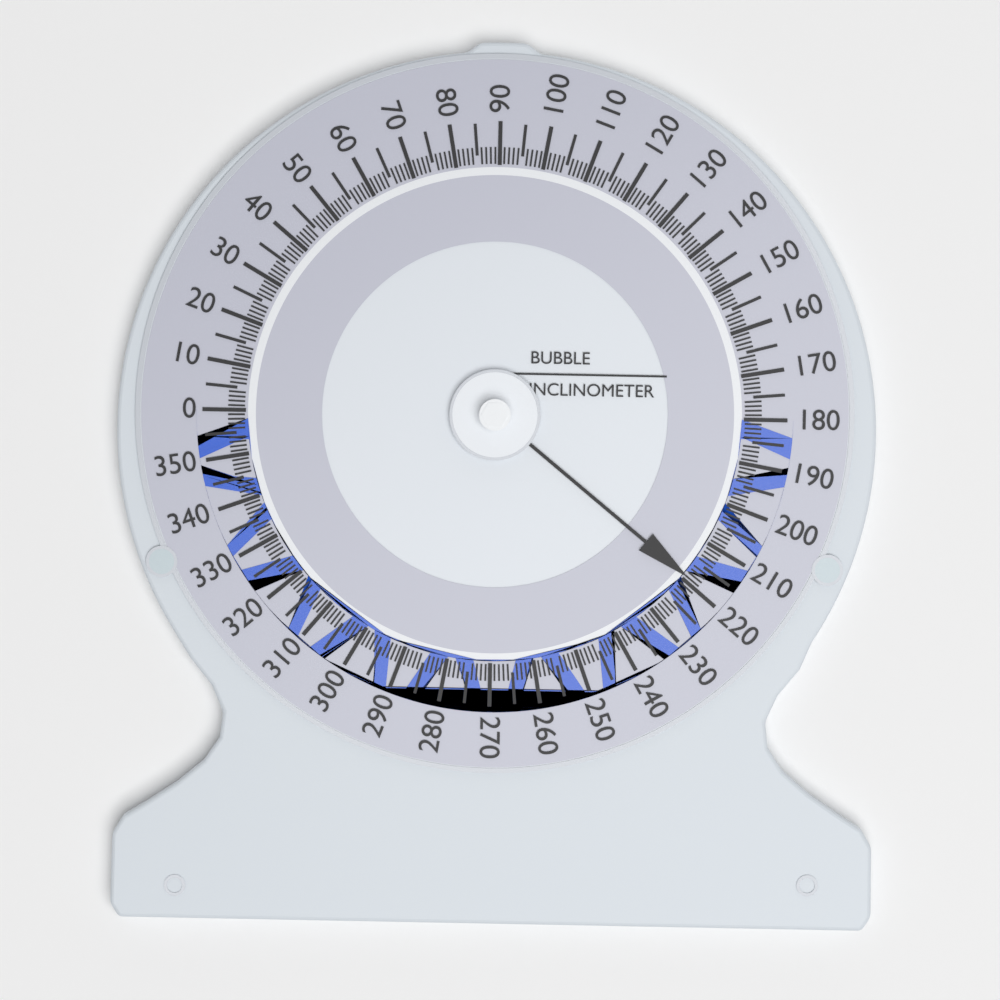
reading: 219 (no unit)
